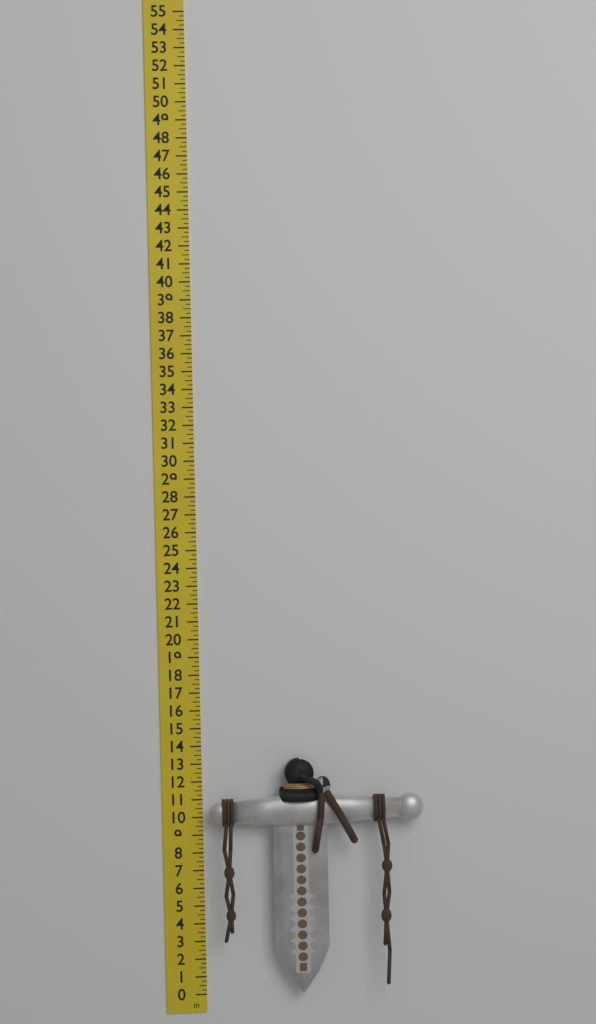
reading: 13.25 in
